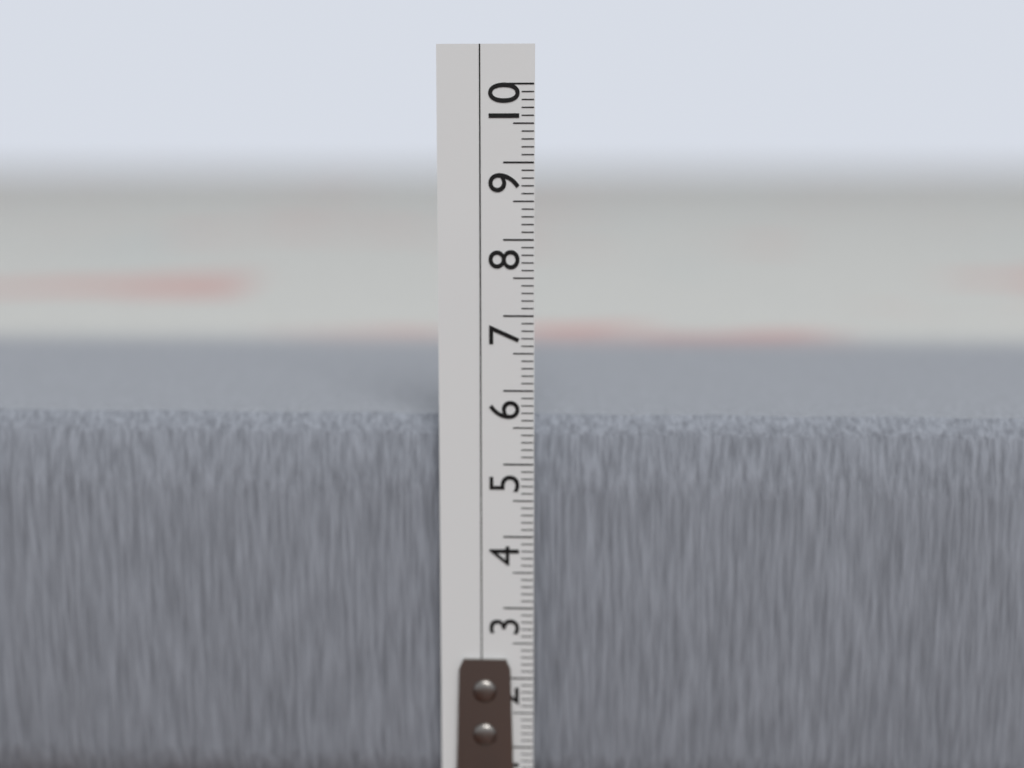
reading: 5.6 cm
